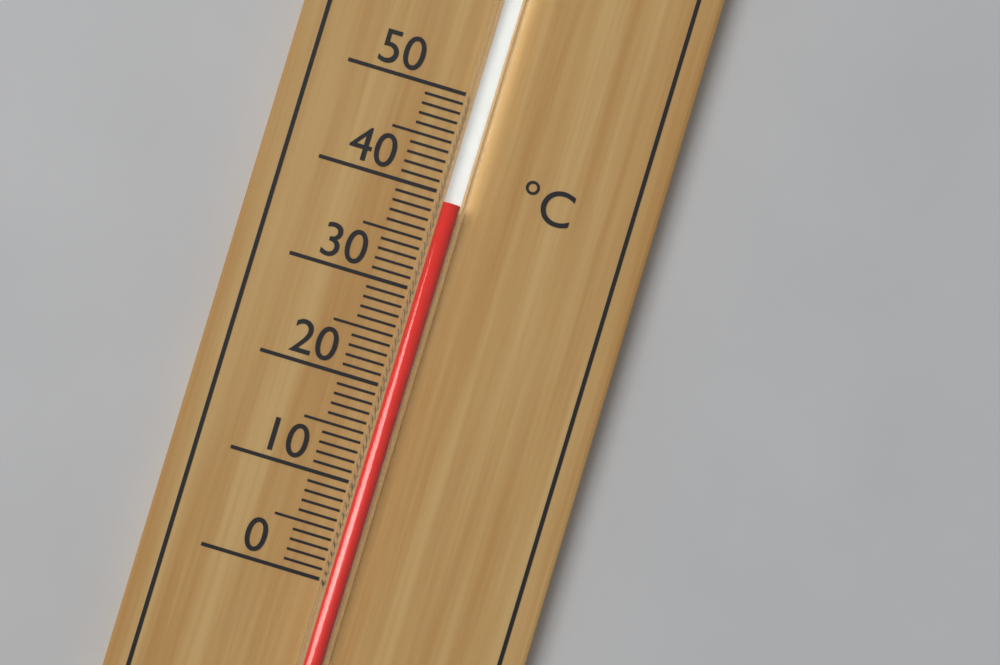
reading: 39 °C
